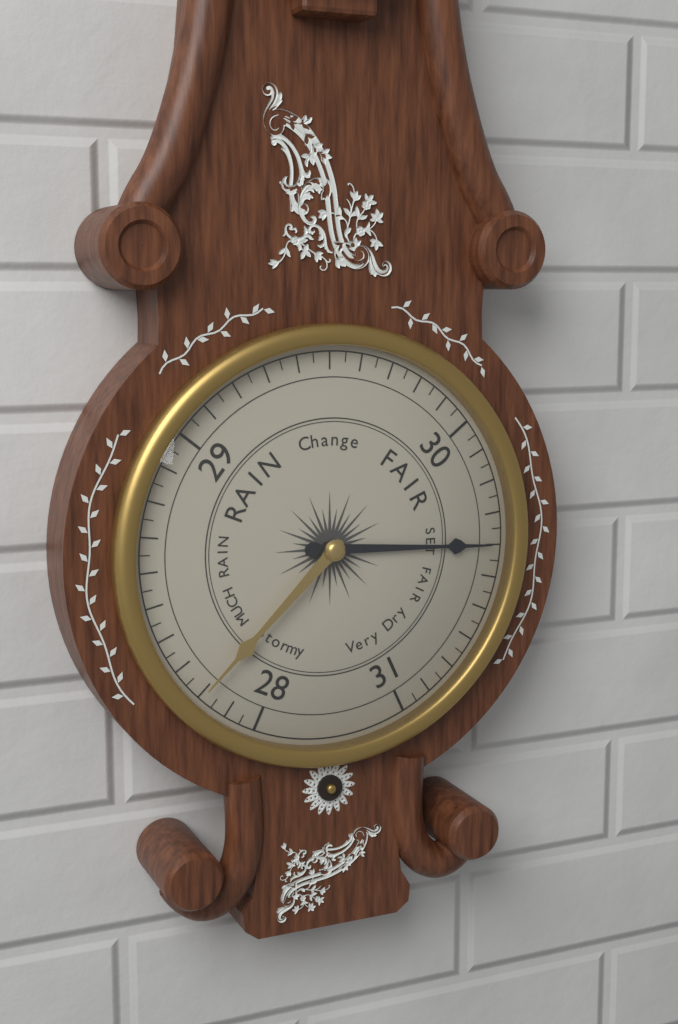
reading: 30.40 (no unit)
